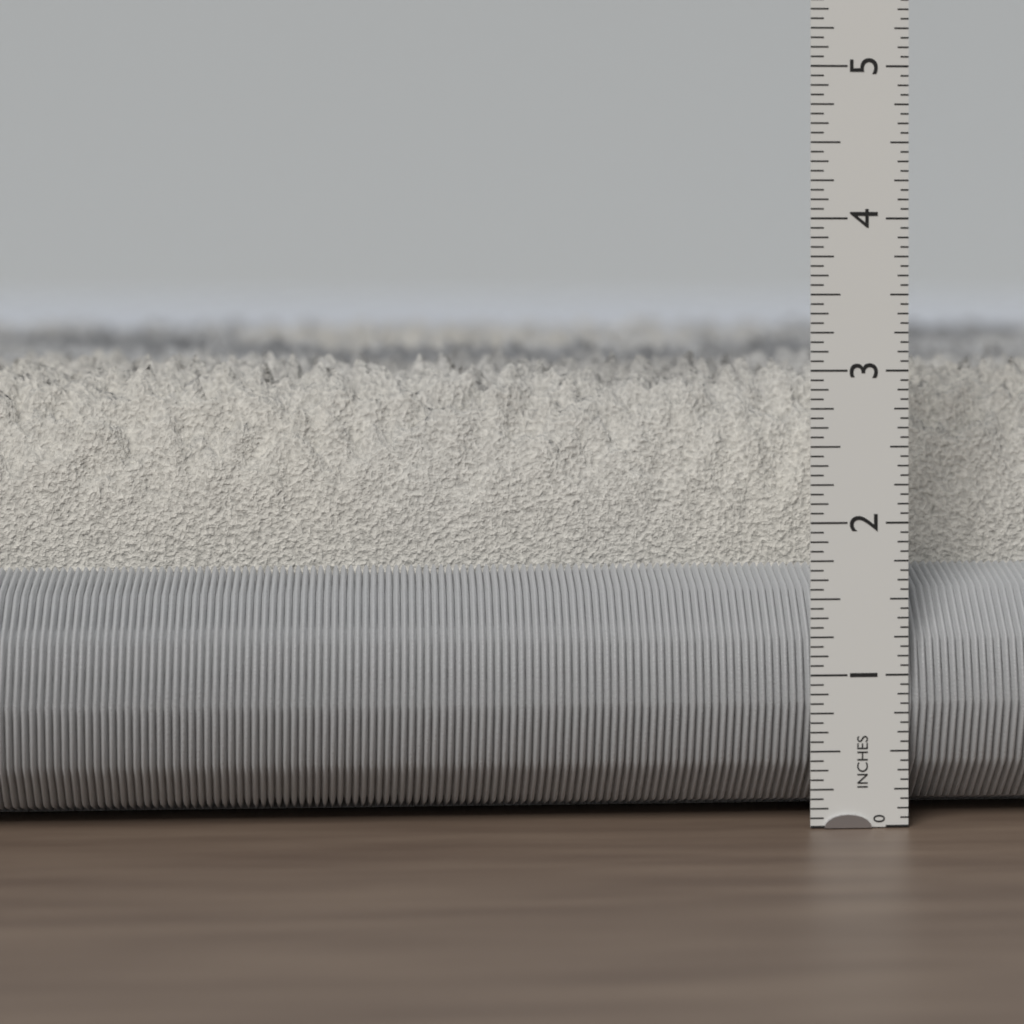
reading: 3.0625 in
